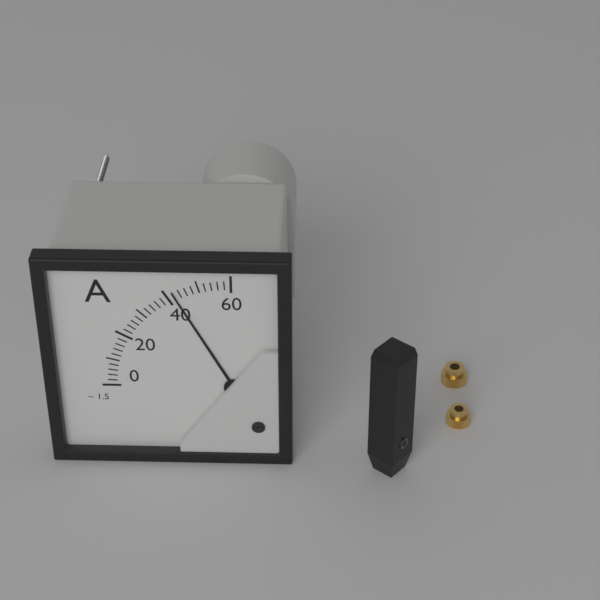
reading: 42 A
